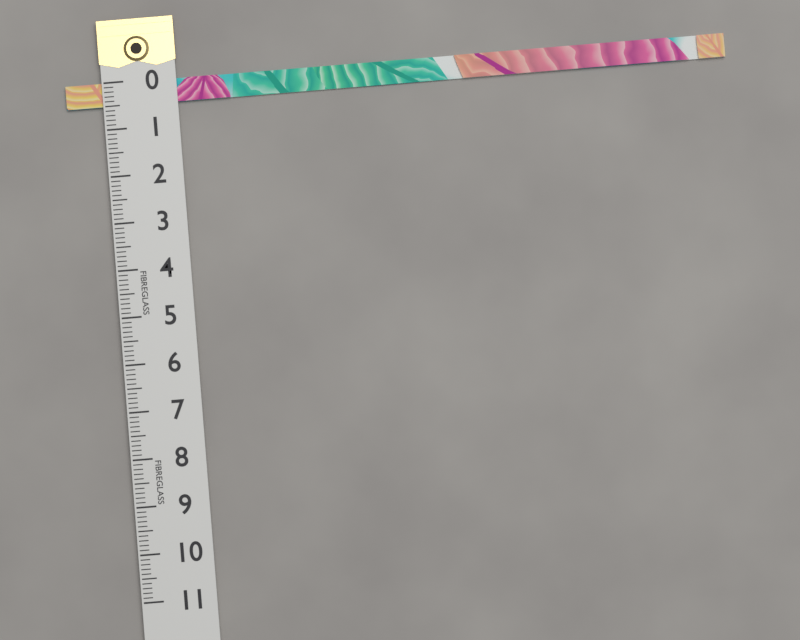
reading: 0.5 (no unit)
